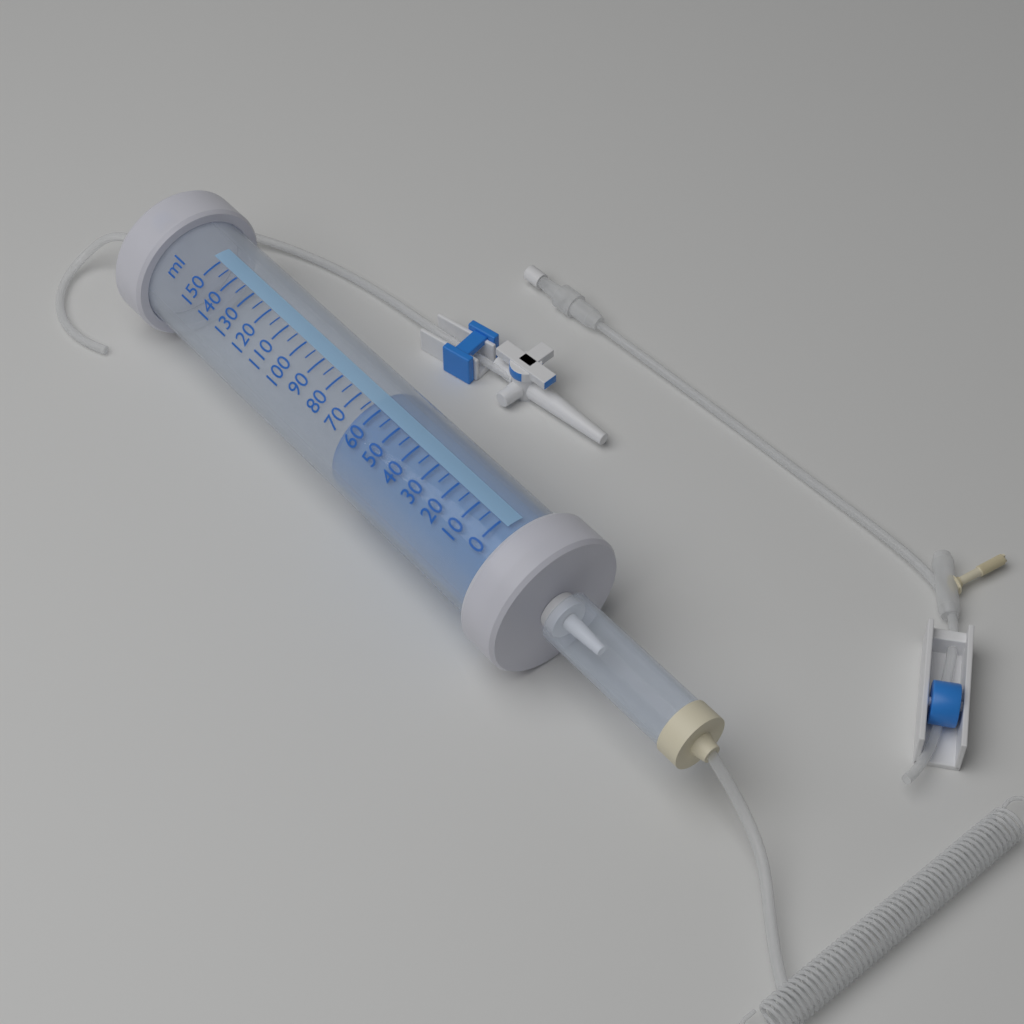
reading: 65 ml
